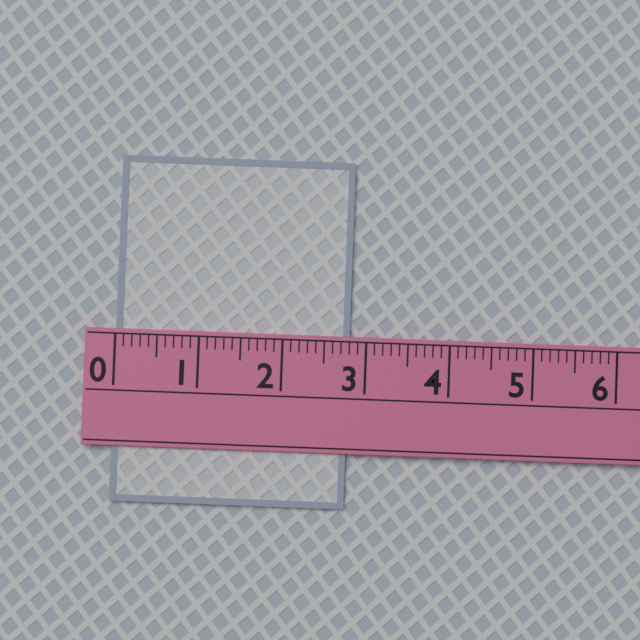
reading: 2.8 (no unit)
